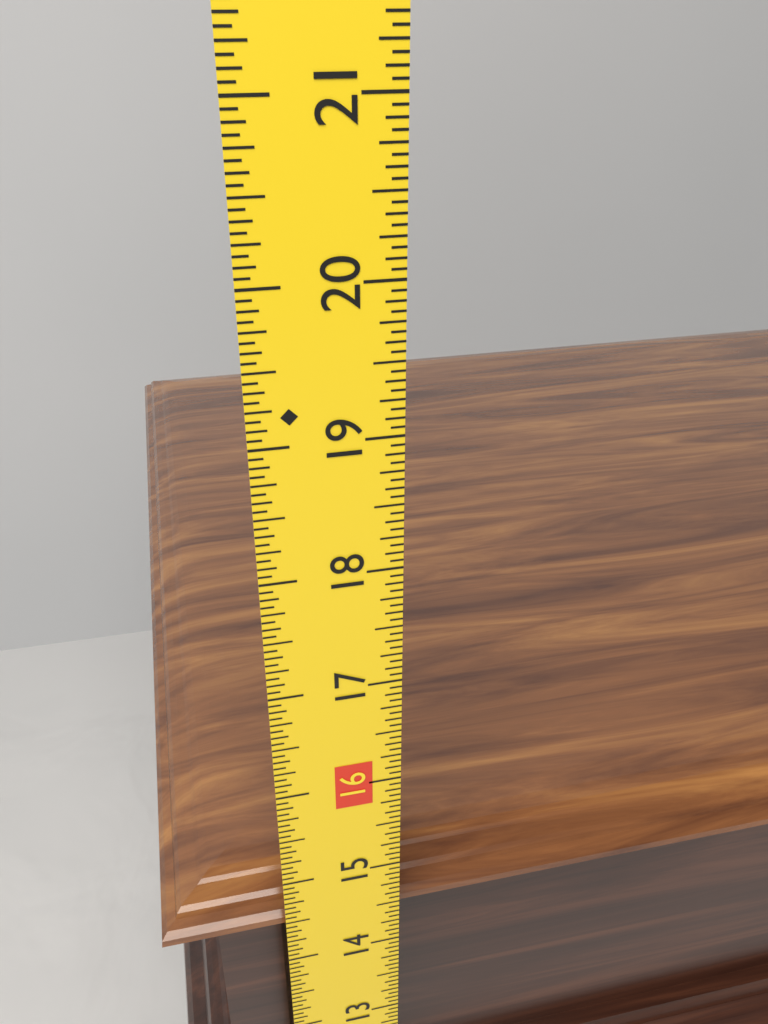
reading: 14.5000 in
